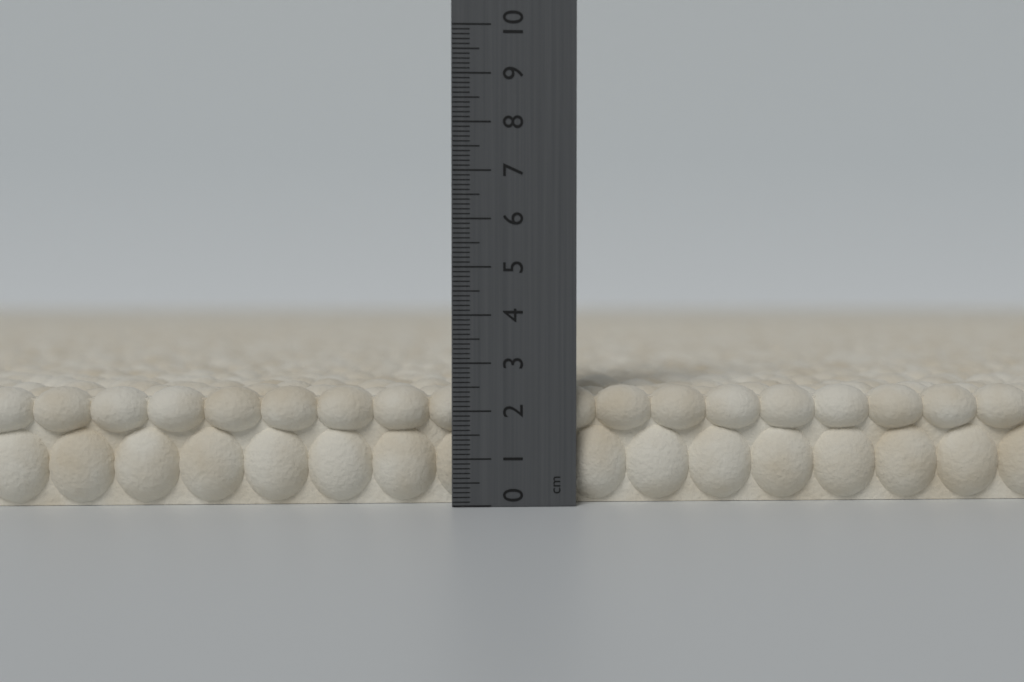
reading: 2.5 cm
